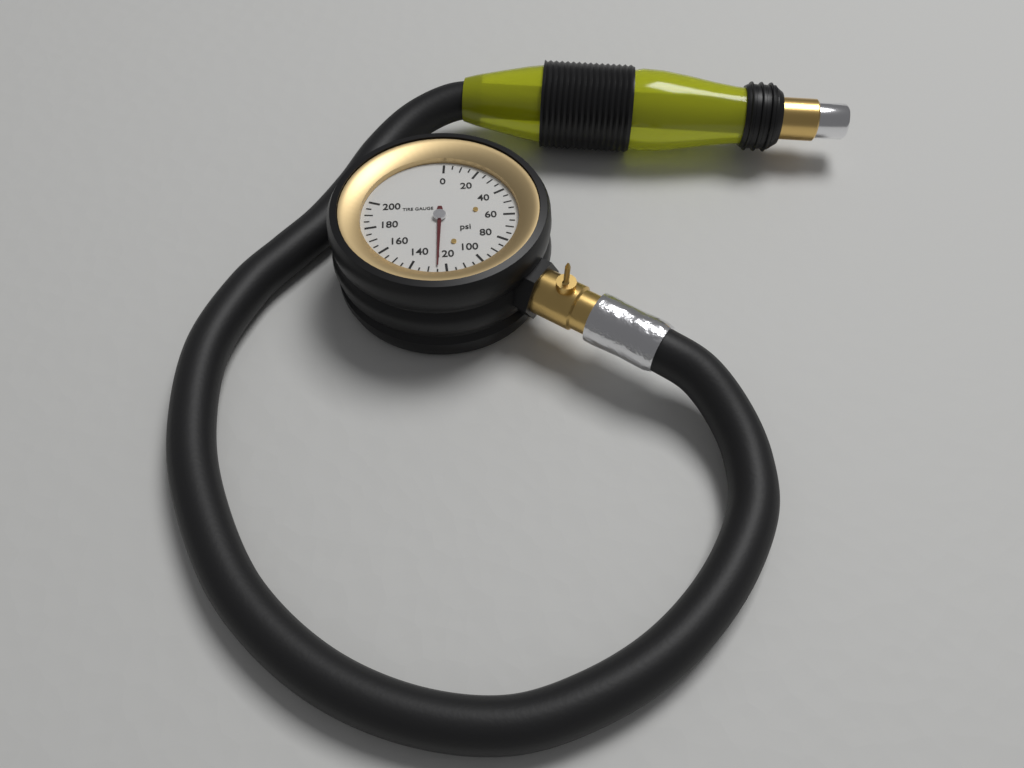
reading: 125 psi
